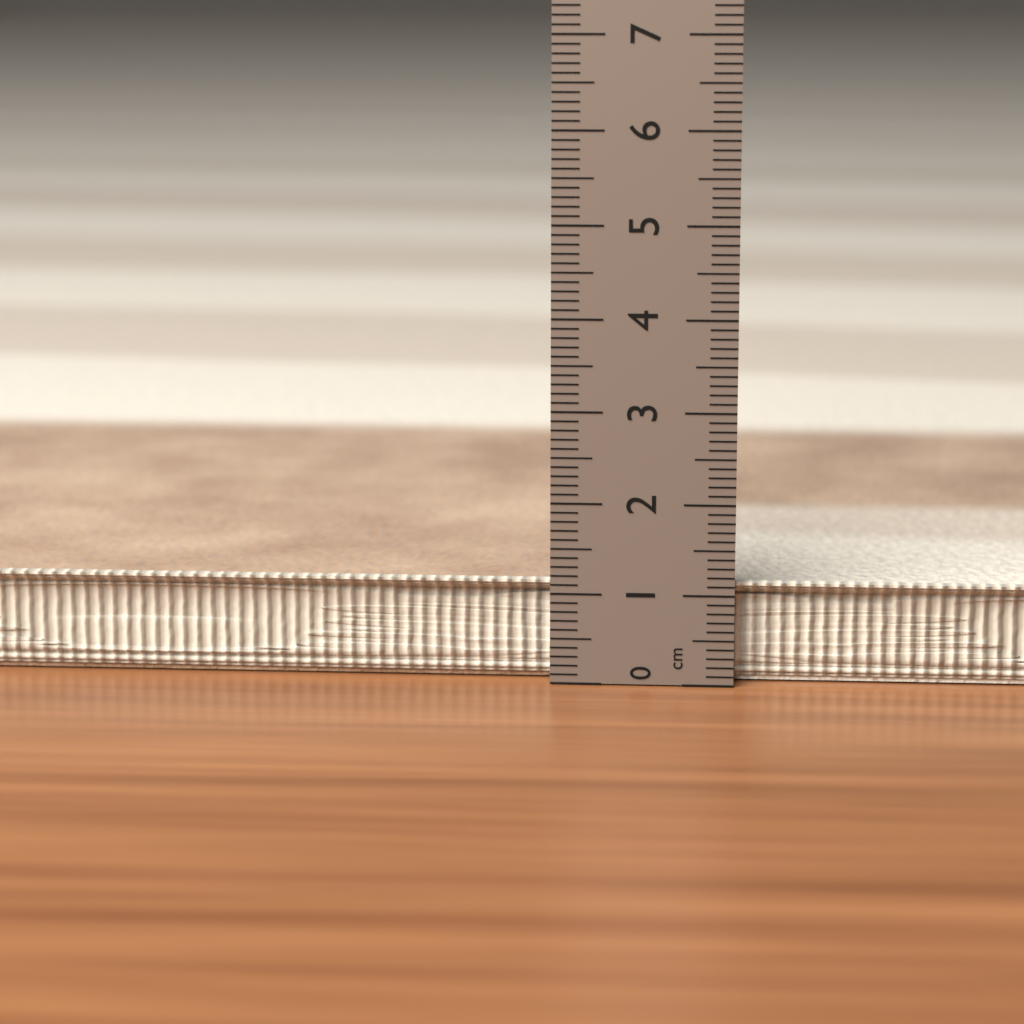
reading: 0.9 cm
